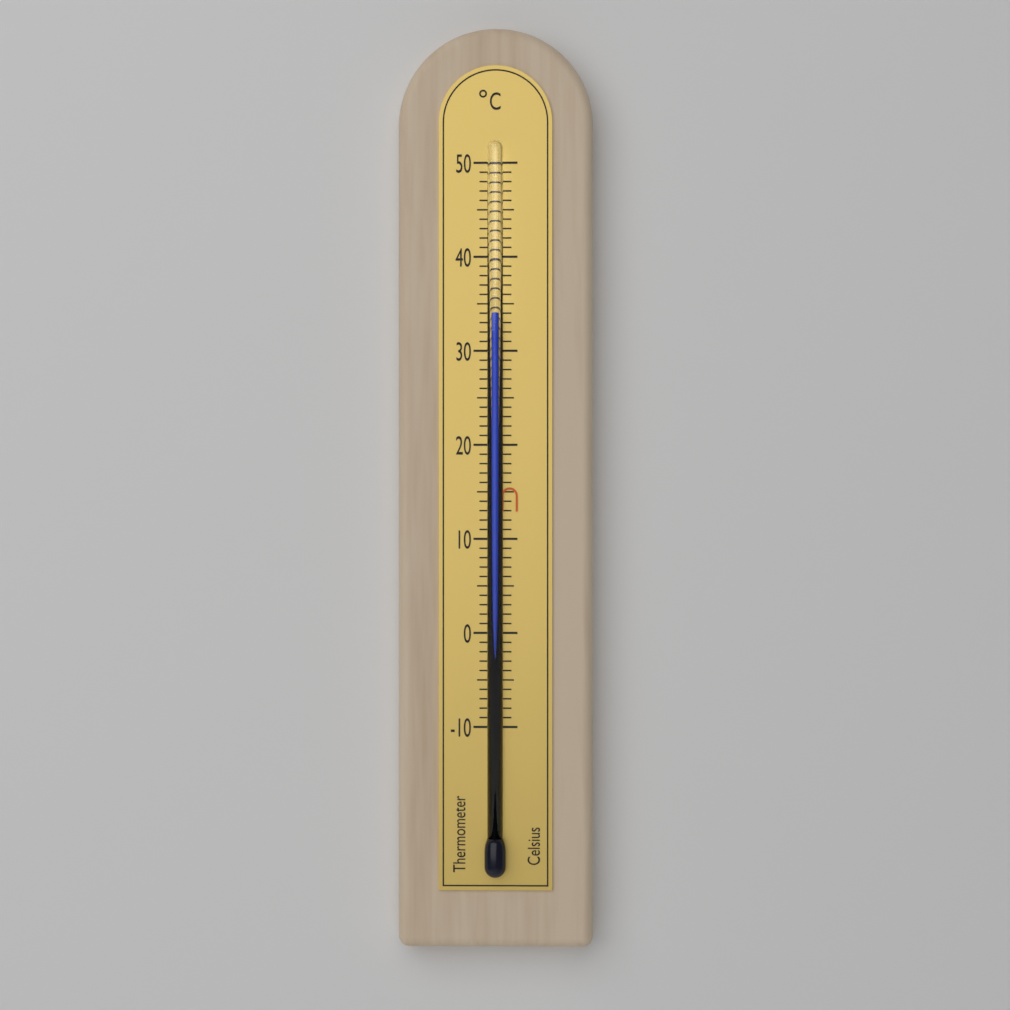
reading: 34 °C
